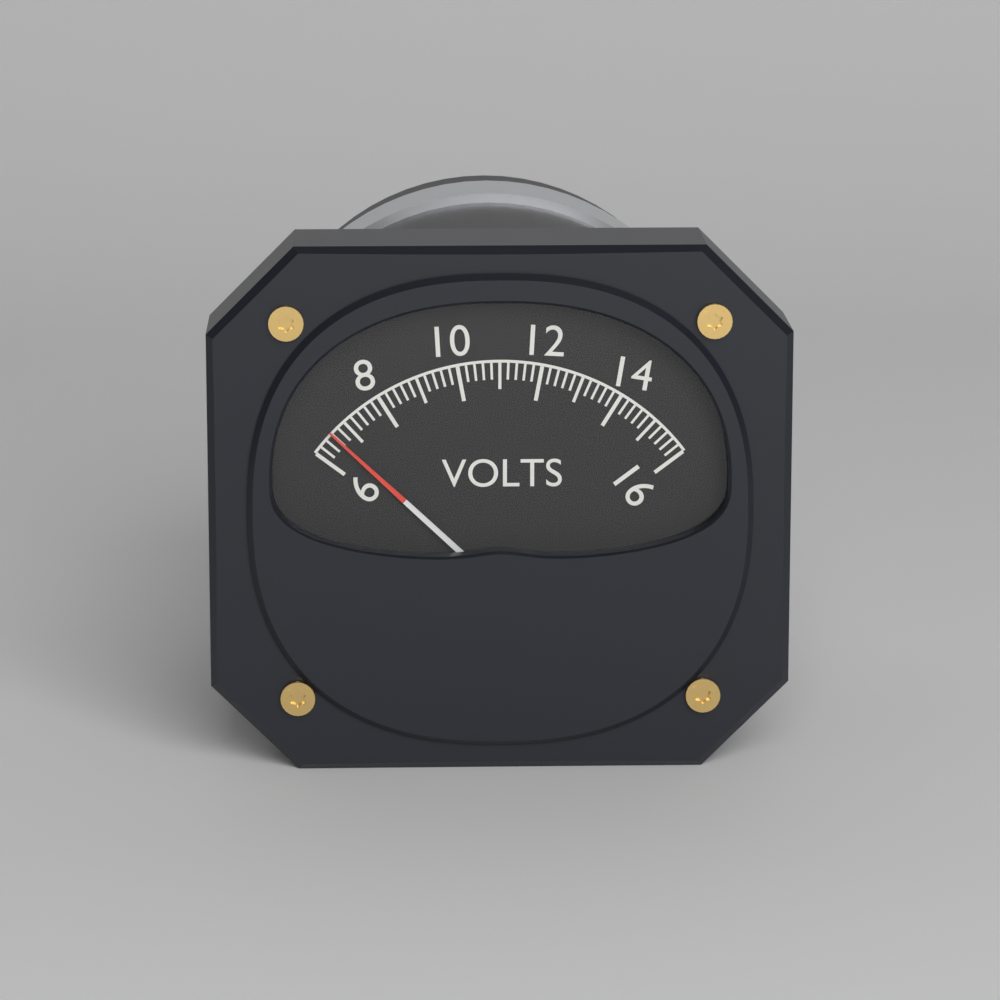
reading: 6.6 V
